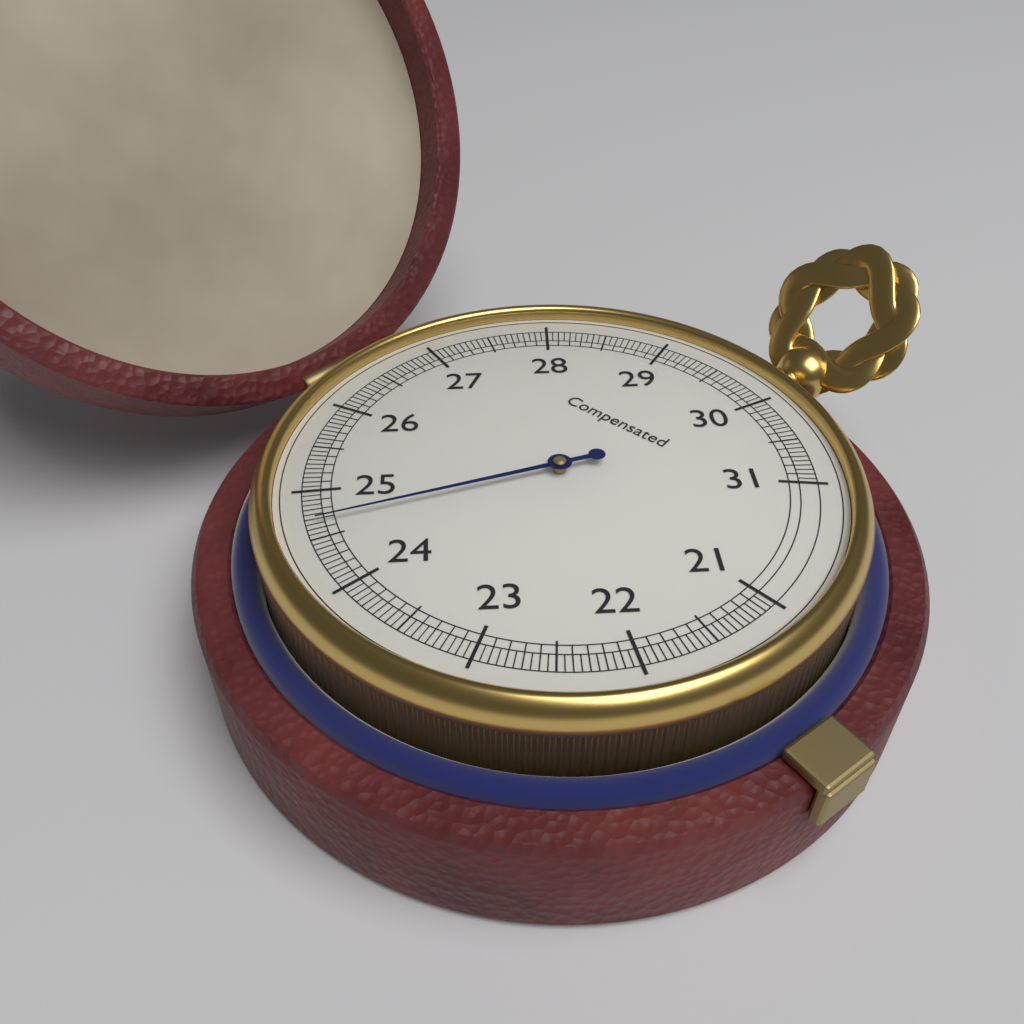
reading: 24.65 (no unit)
